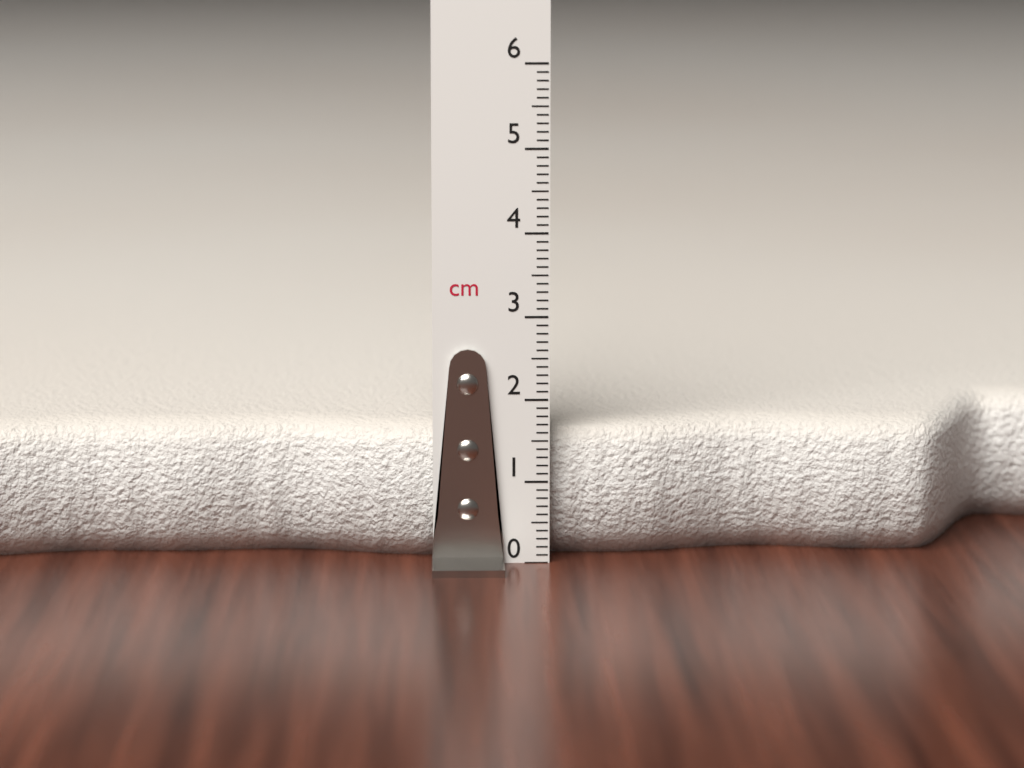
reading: 1.6 cm
